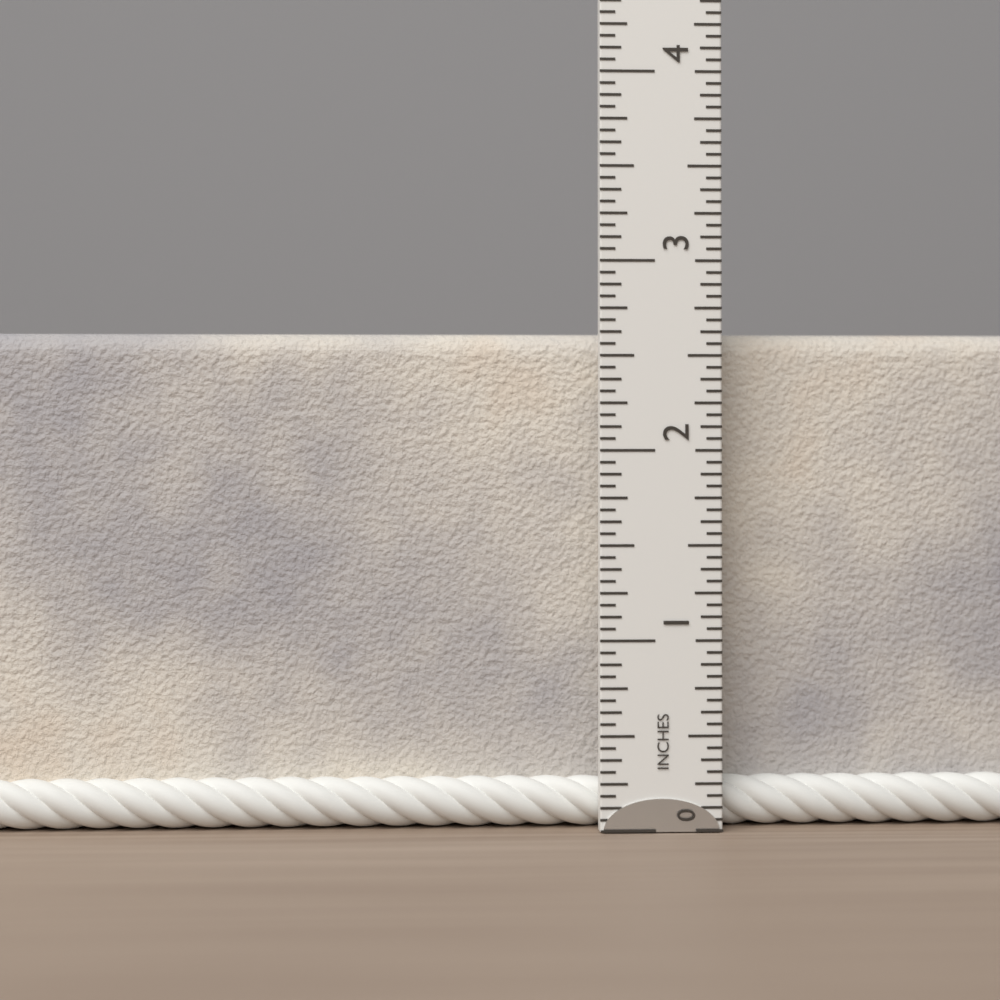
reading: 2.6250 in
